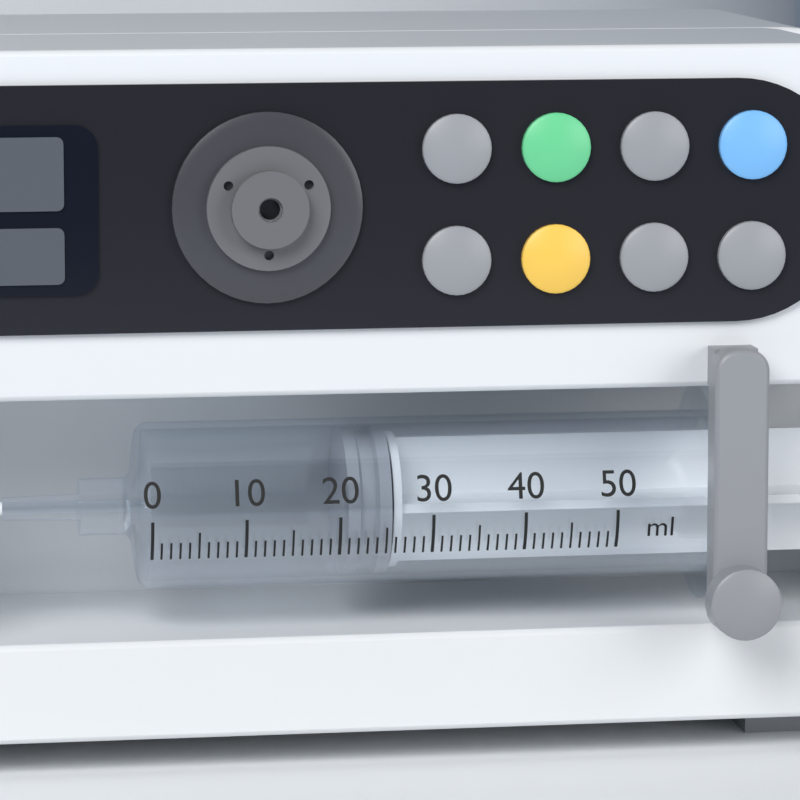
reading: 21 ml
